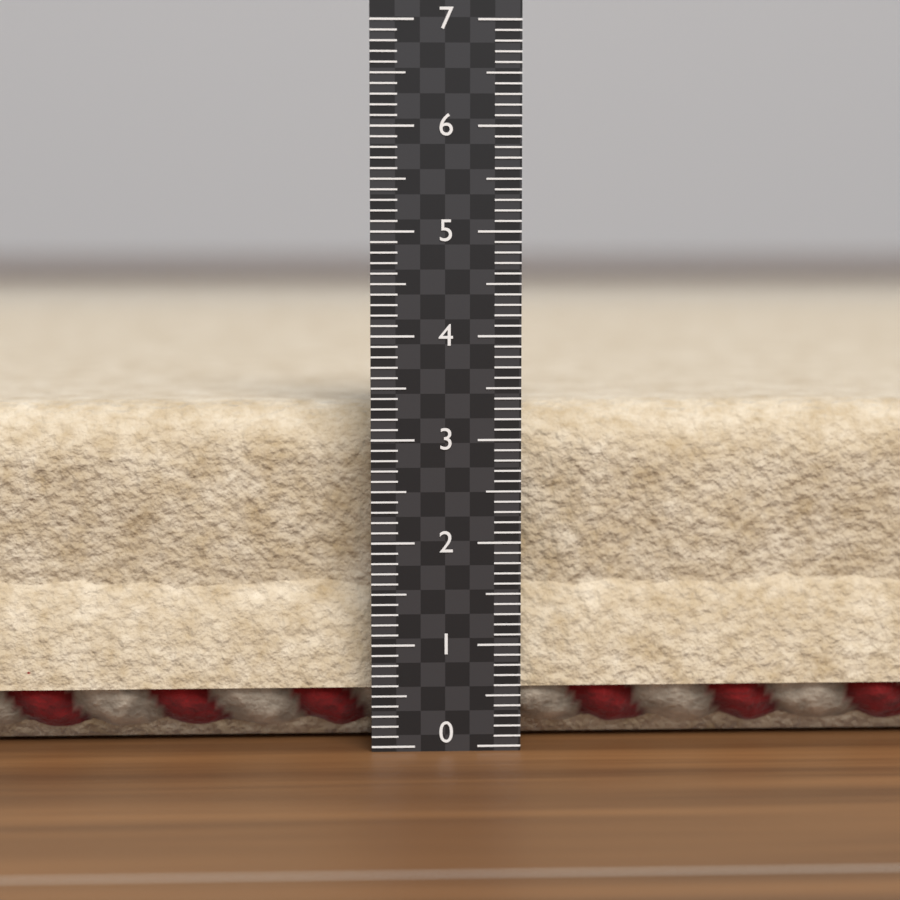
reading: 3.3 (no unit)
